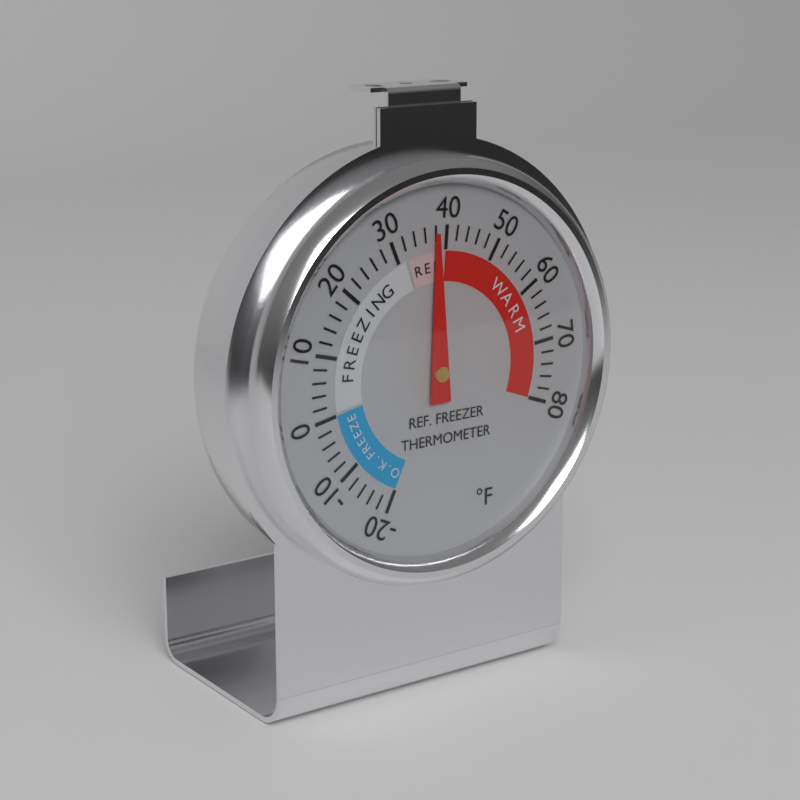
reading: 38 °F
